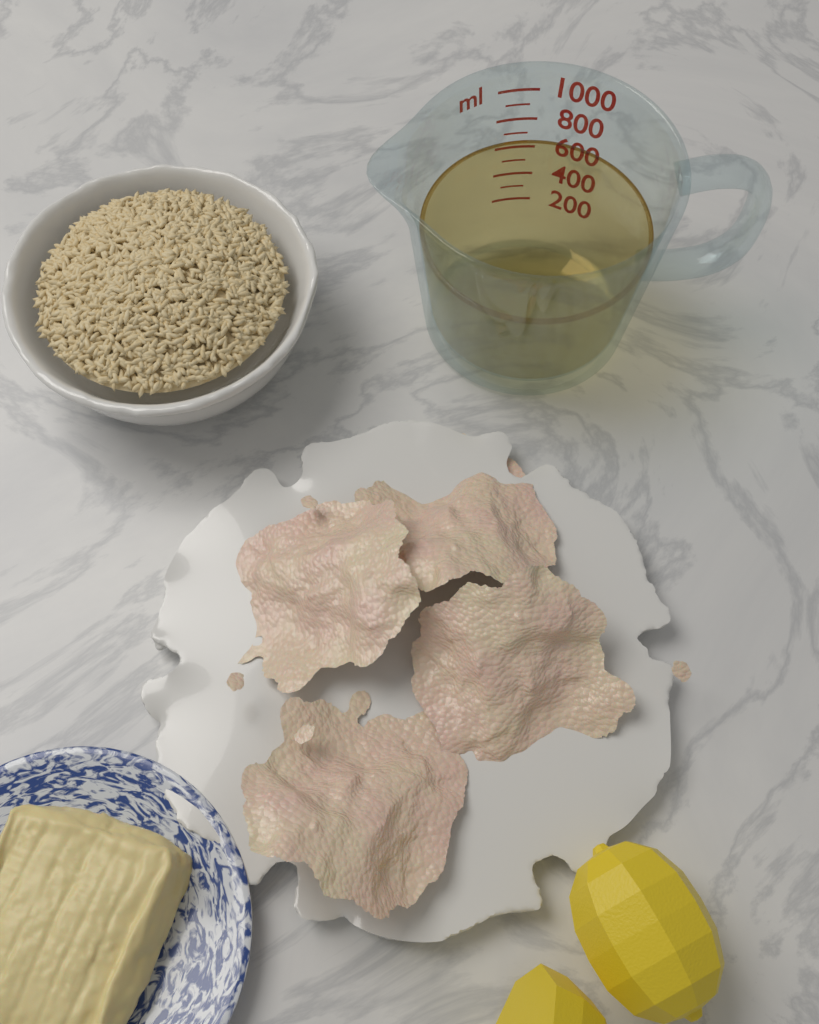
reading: 700 ml
